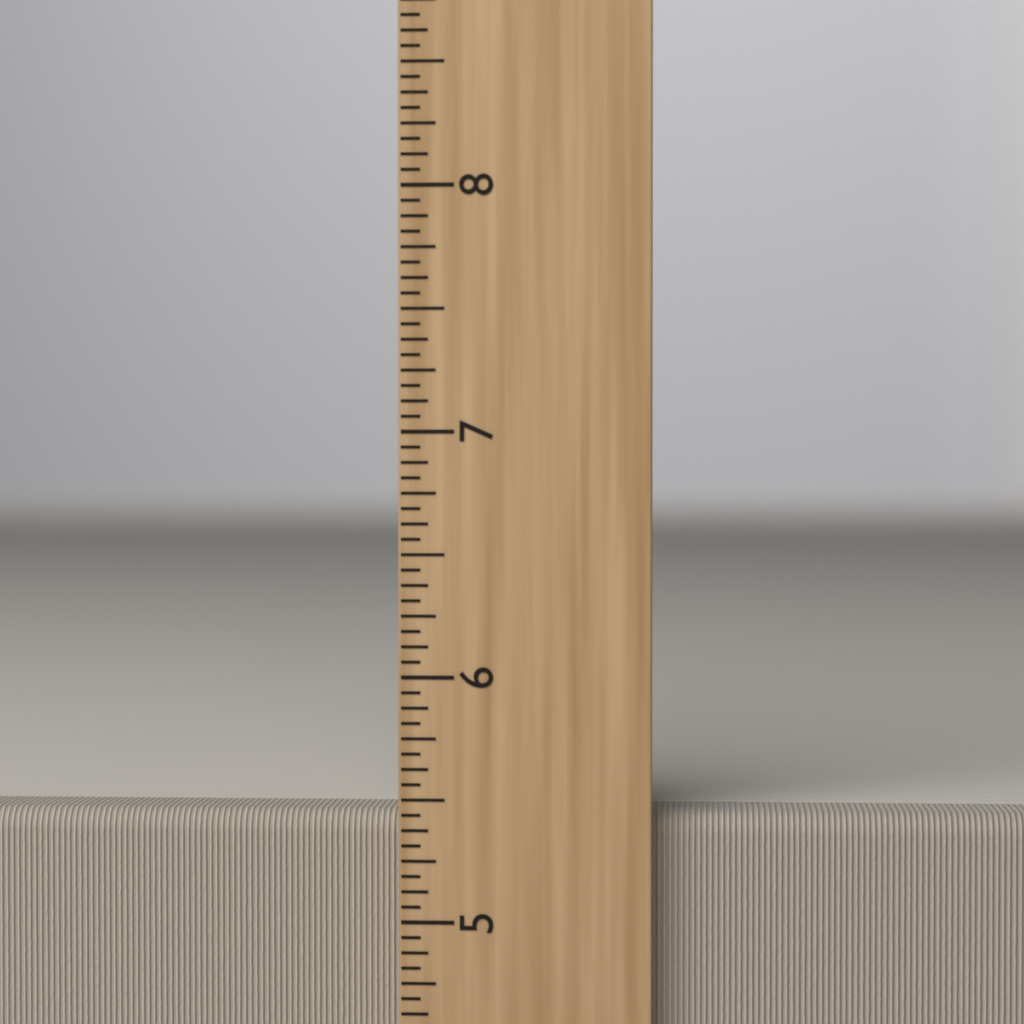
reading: 5.4375 inch
